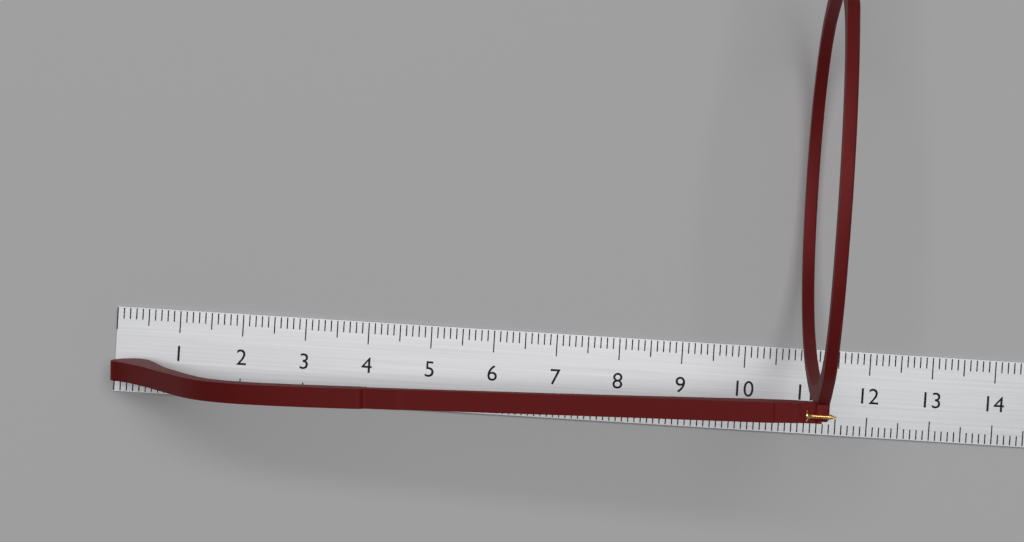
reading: 11.0 cm
